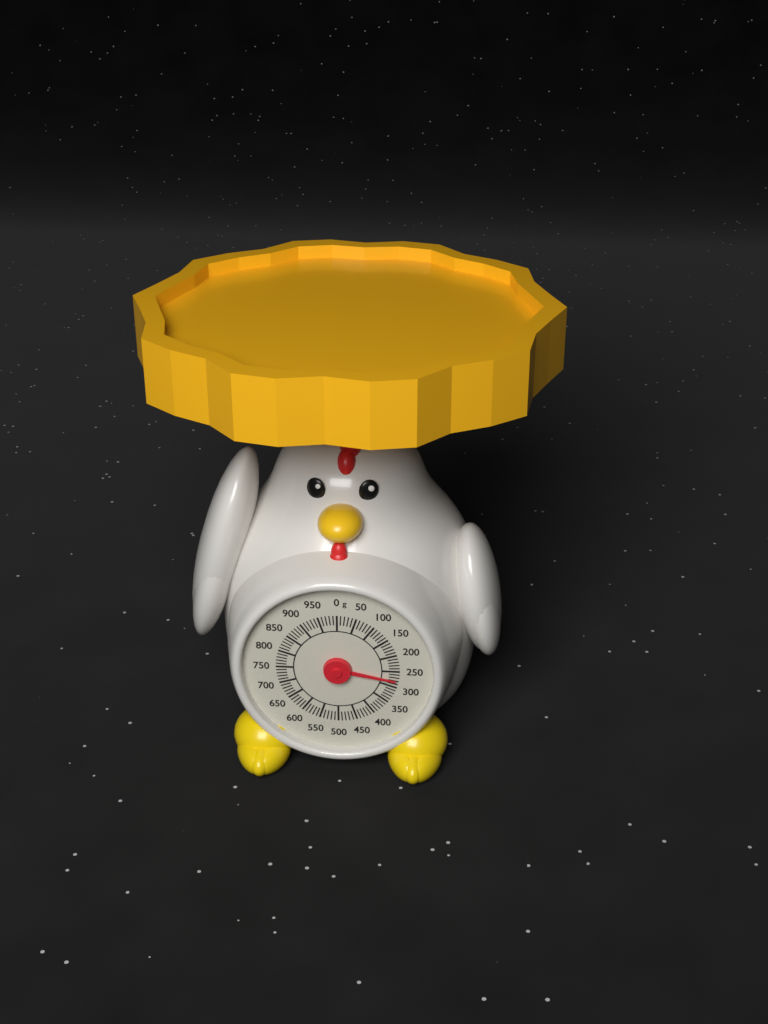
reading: 280 g
